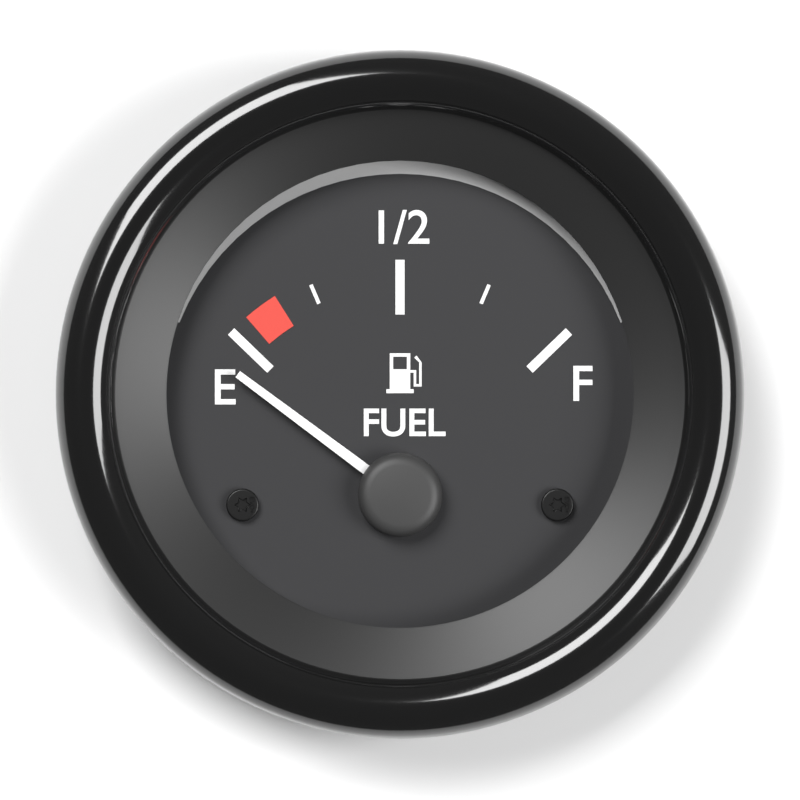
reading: -0.08 (no unit)
